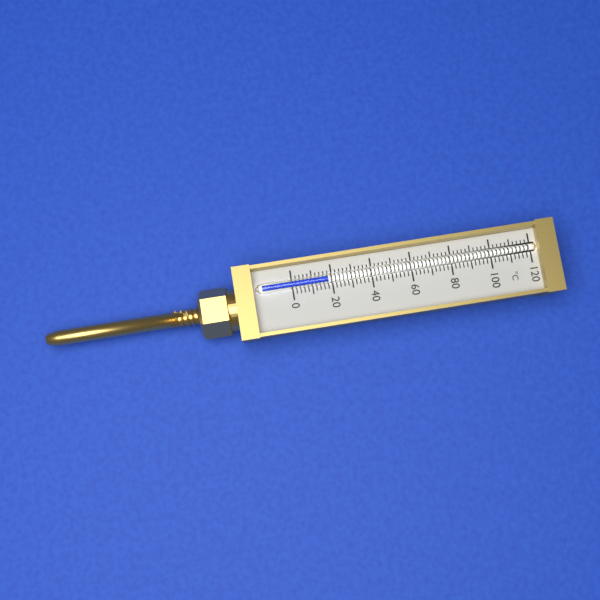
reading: 18 °C
